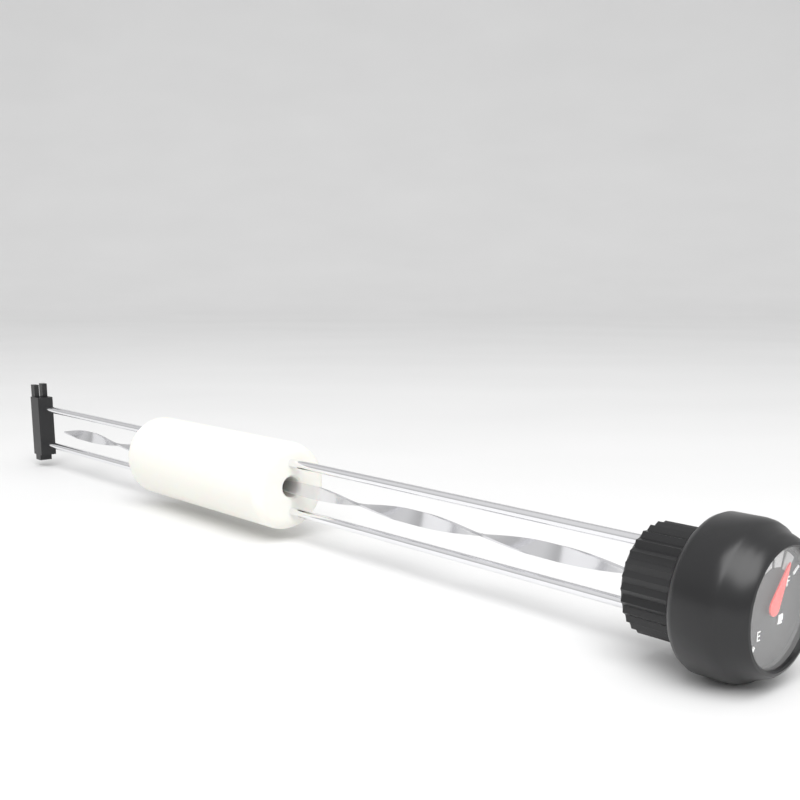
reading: 0.875 (no unit)
